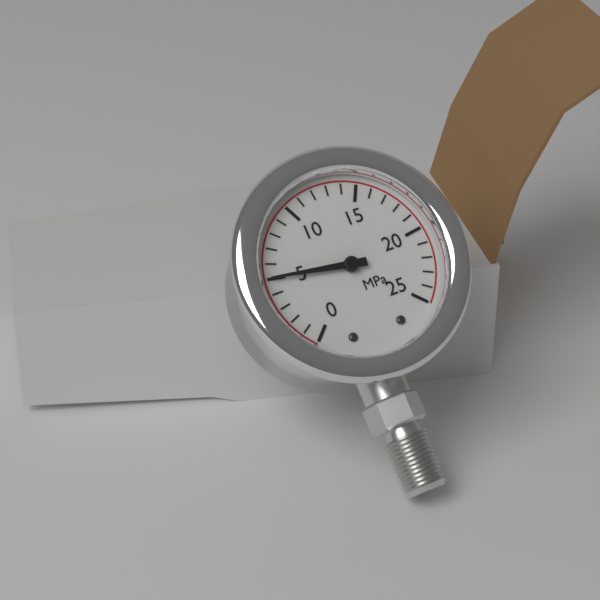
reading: 5 MPa
